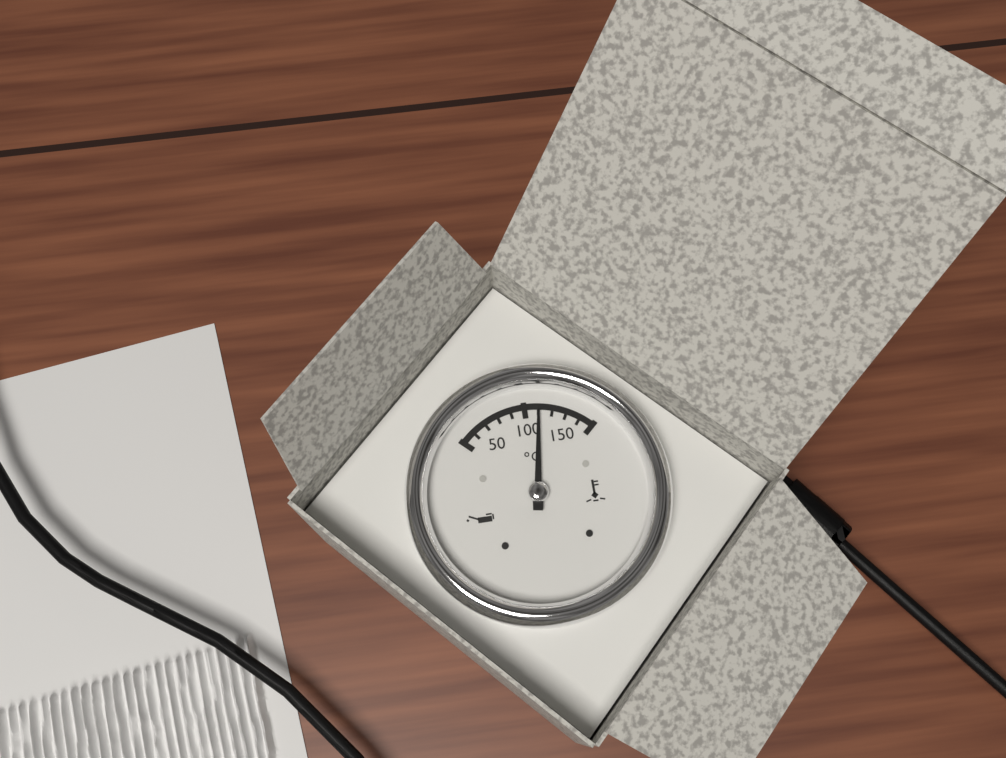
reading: 110 °C
